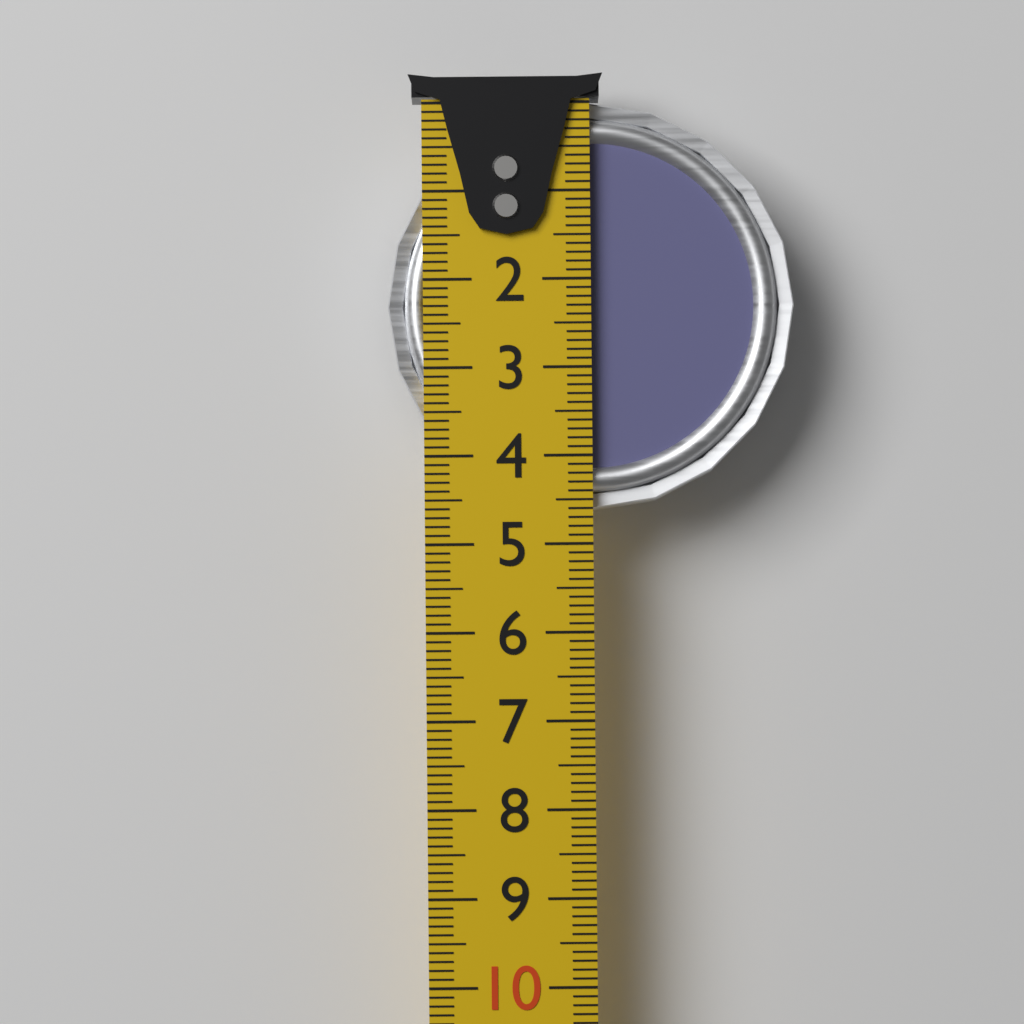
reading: 4.6 cm
